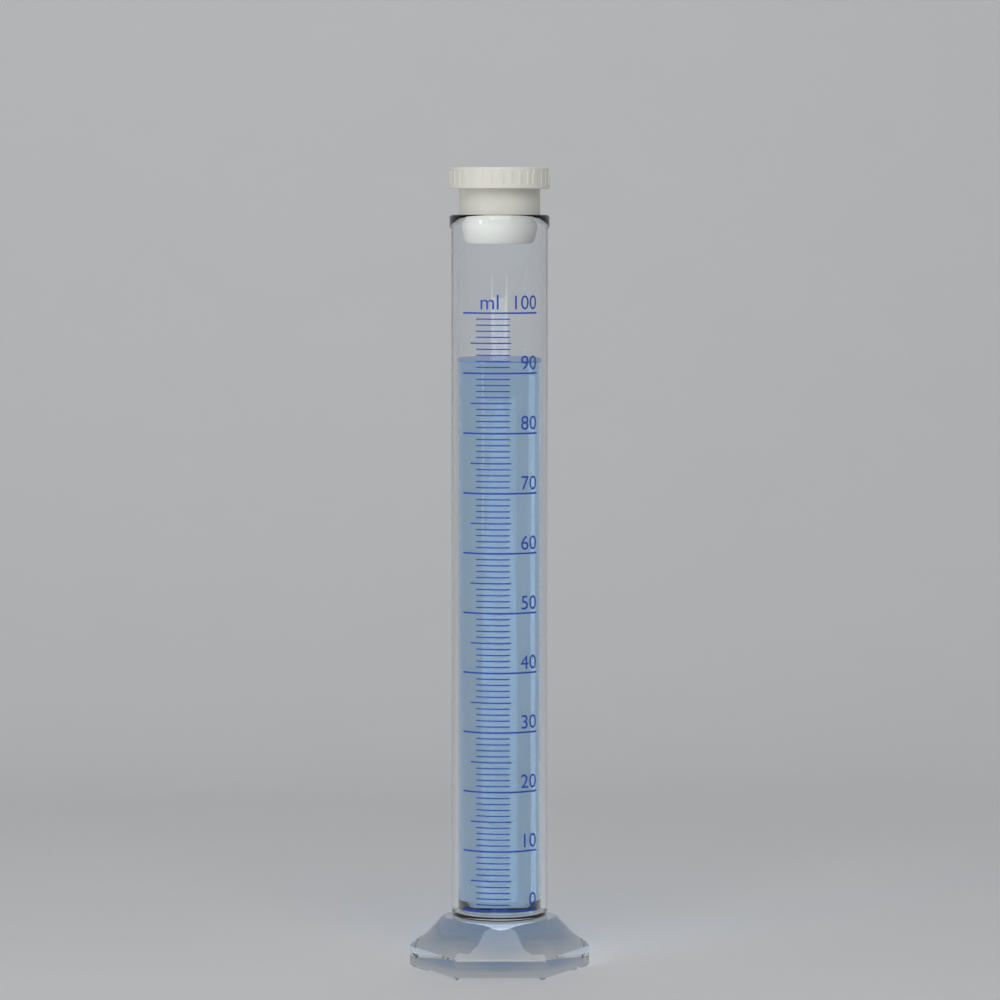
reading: 92 ml
